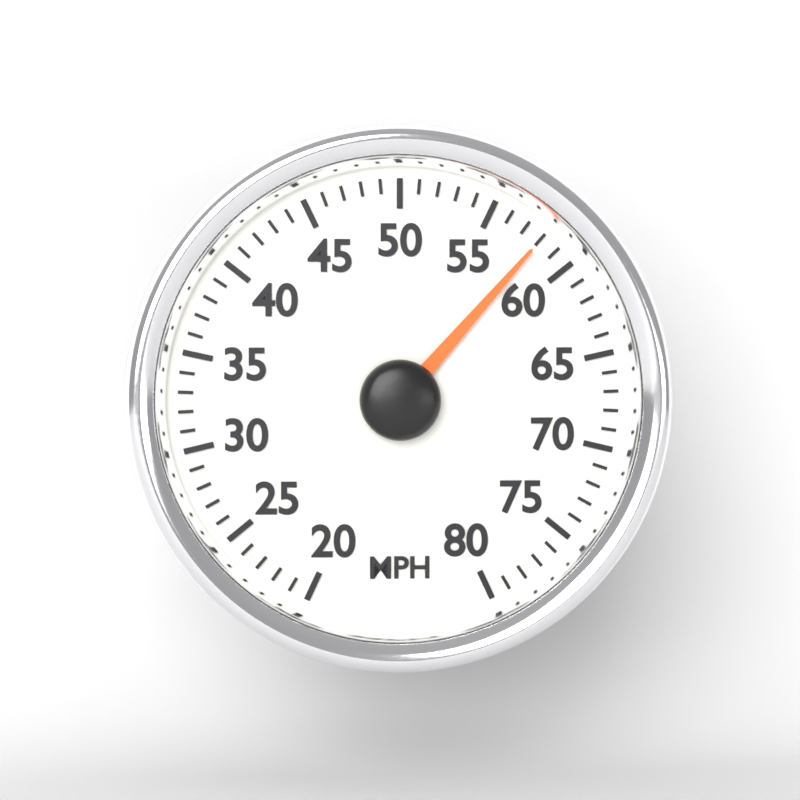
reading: 58 MPH
